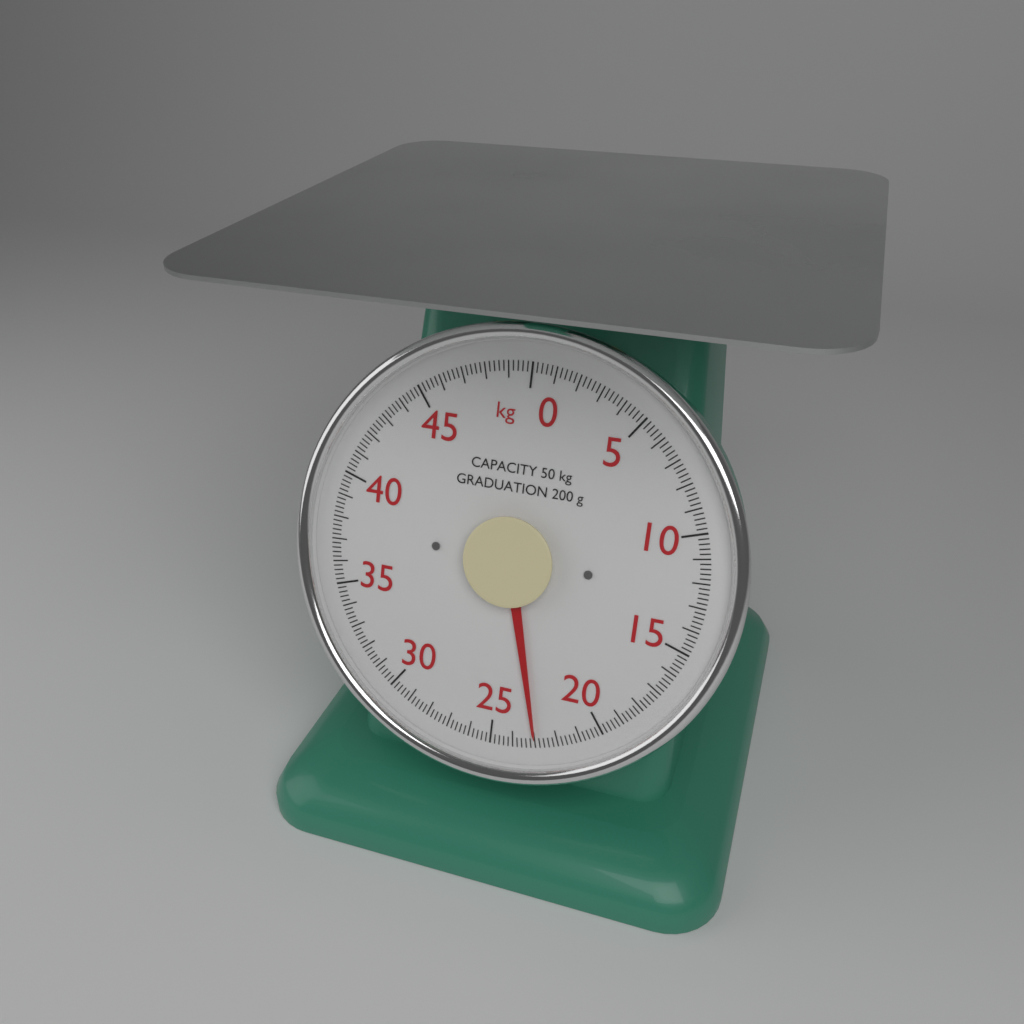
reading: 23.0 kg
